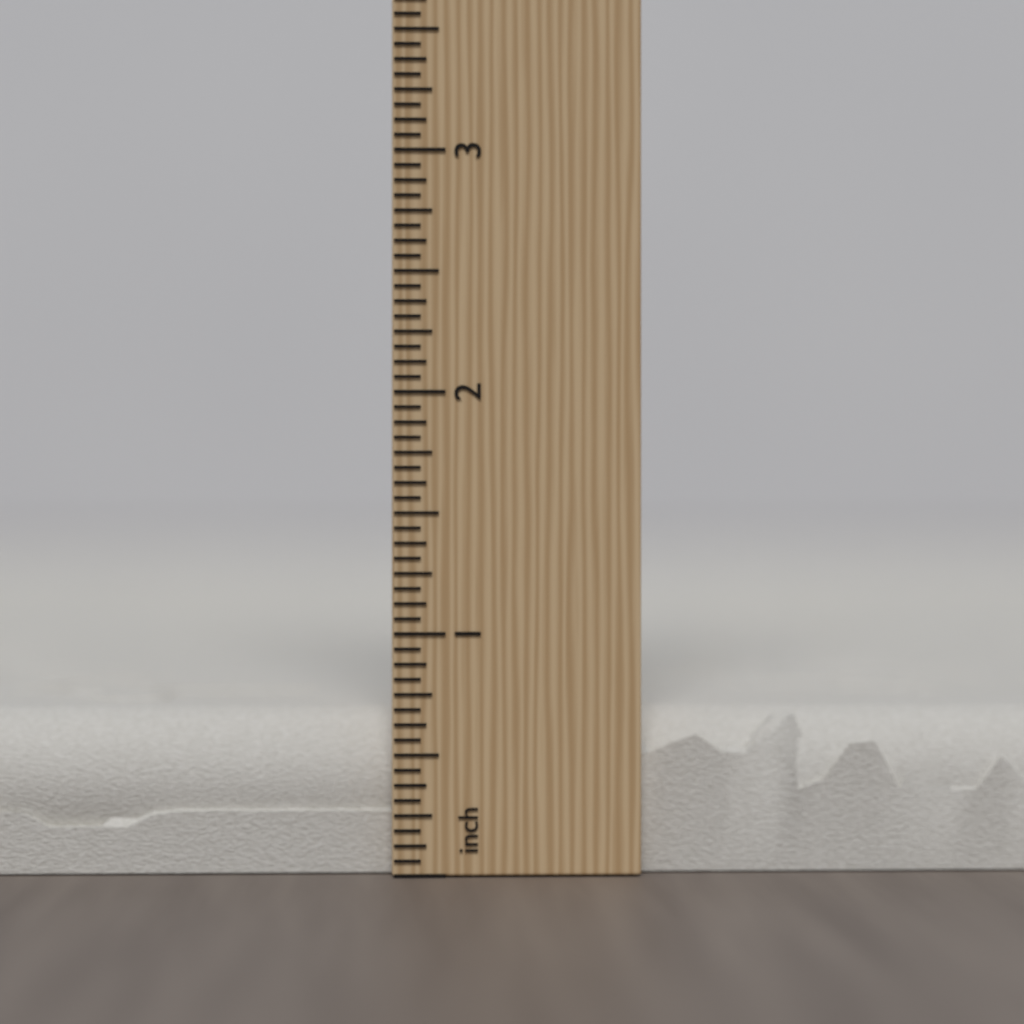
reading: 0.6875 inch
